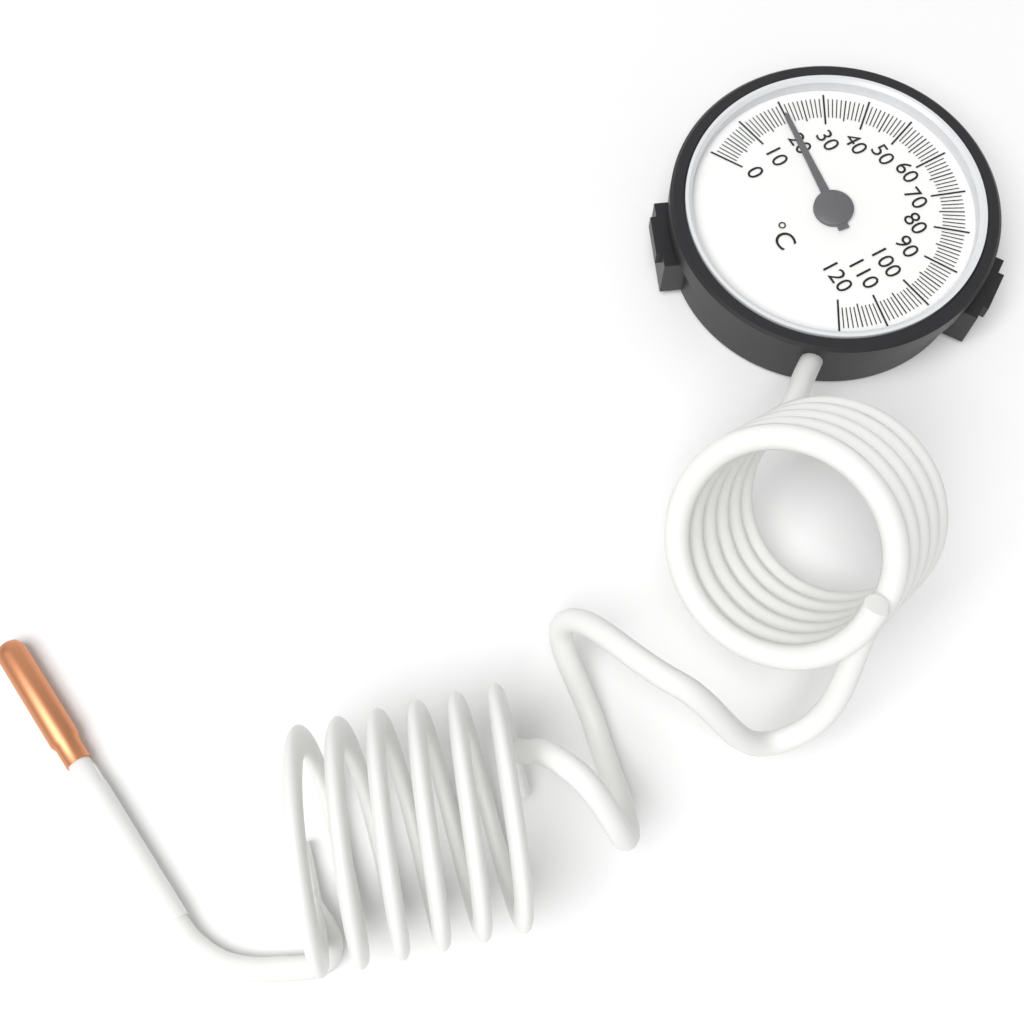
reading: 20 °C
